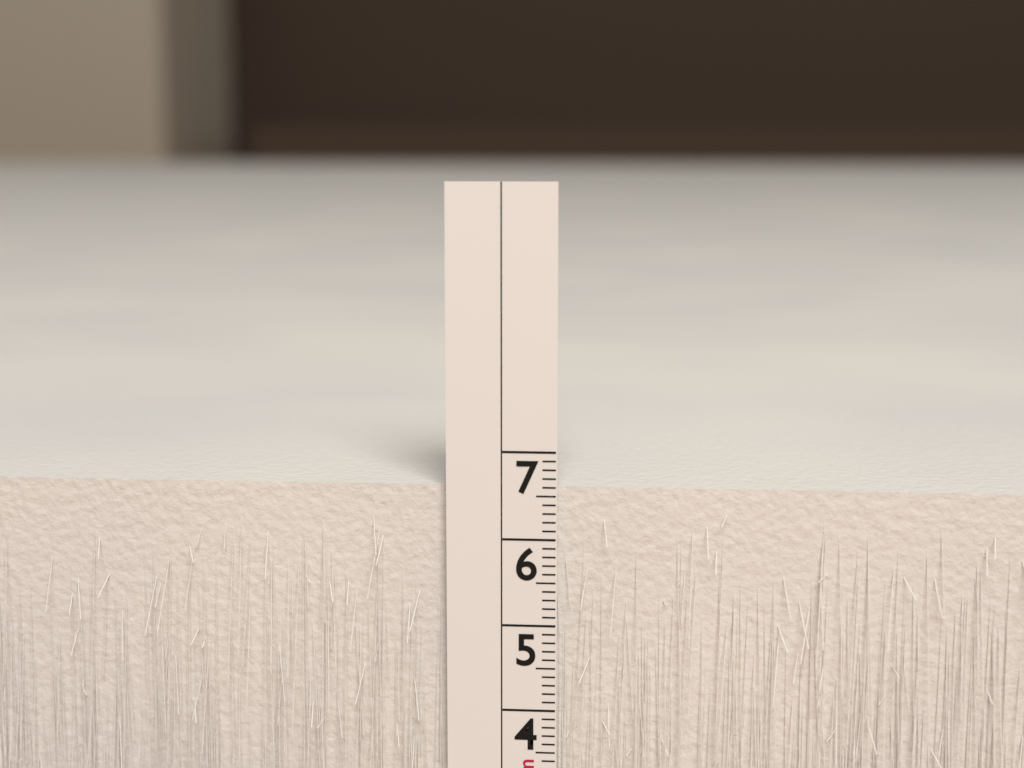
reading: 6.6 cm
